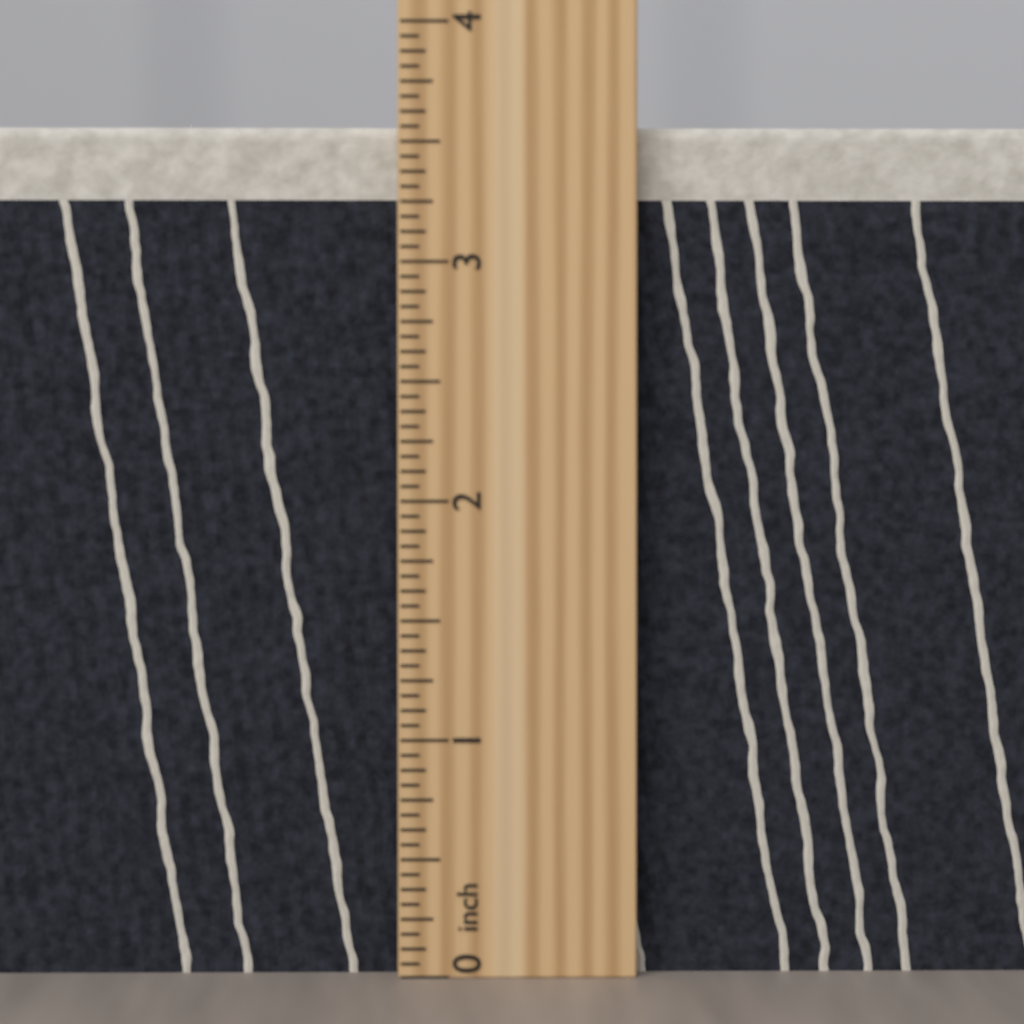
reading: 3.6250 inch
